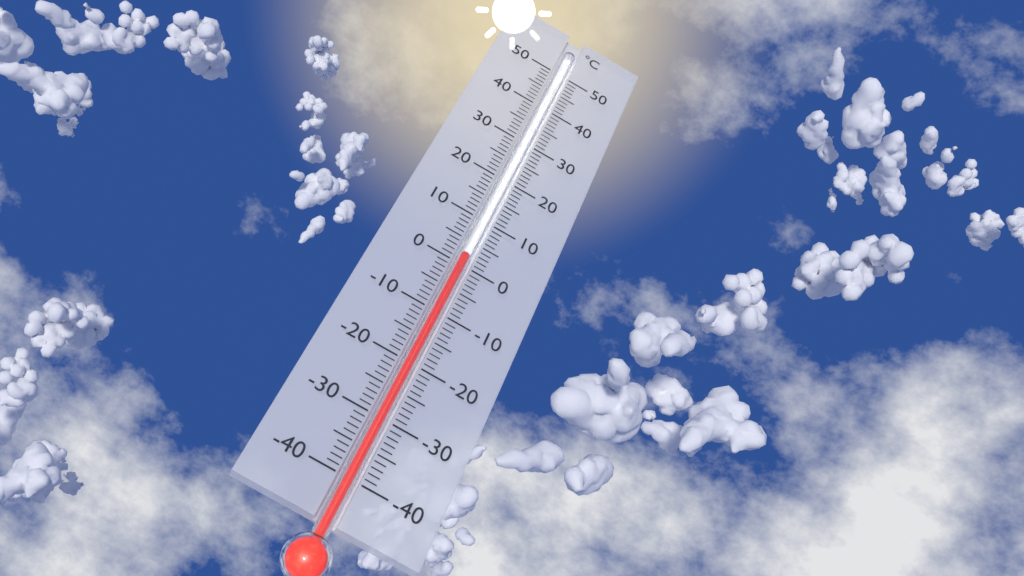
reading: 2 °C
